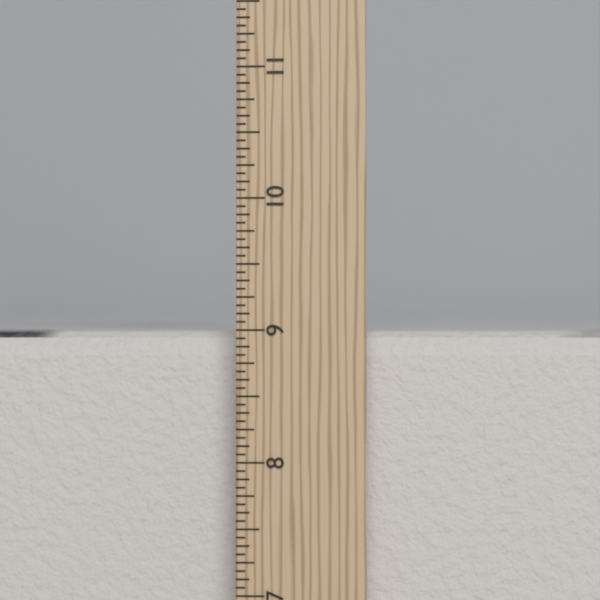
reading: 9.0000 in
